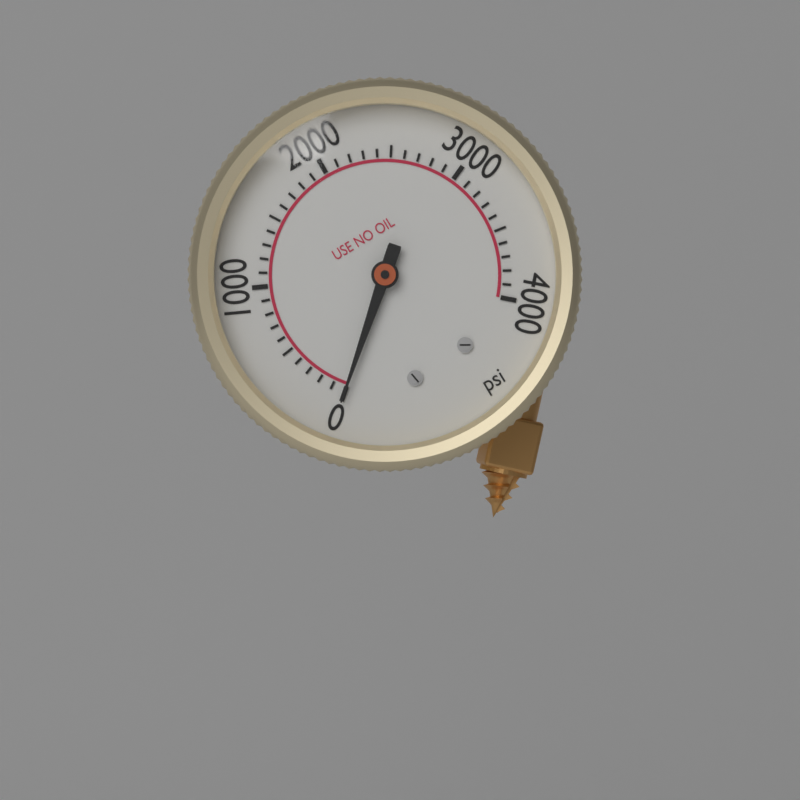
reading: 0 psi
